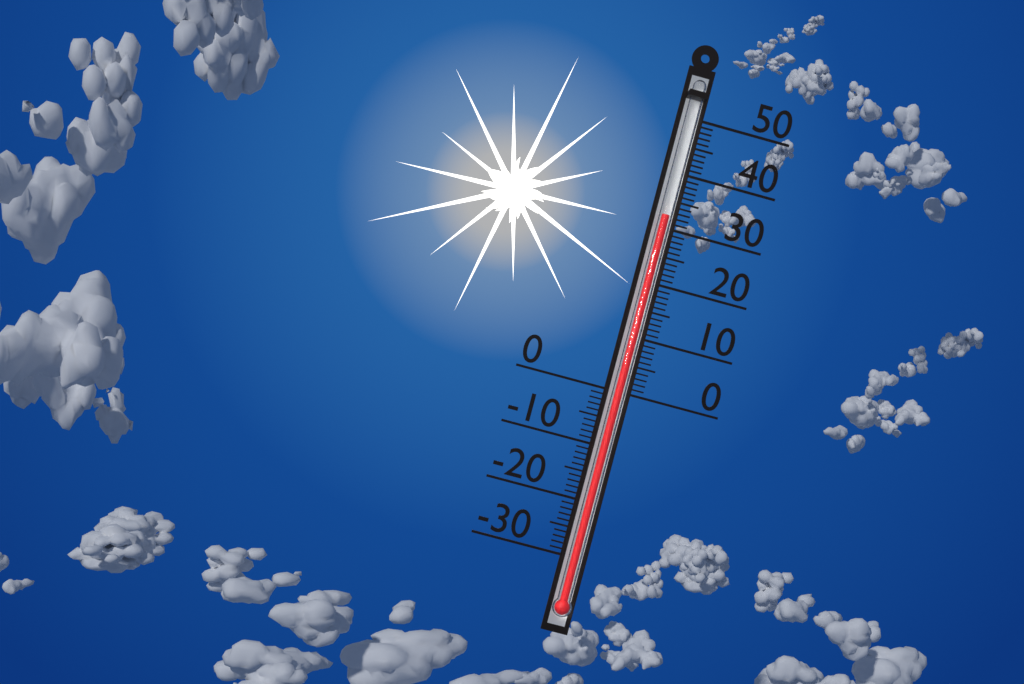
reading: 32 (no unit)
